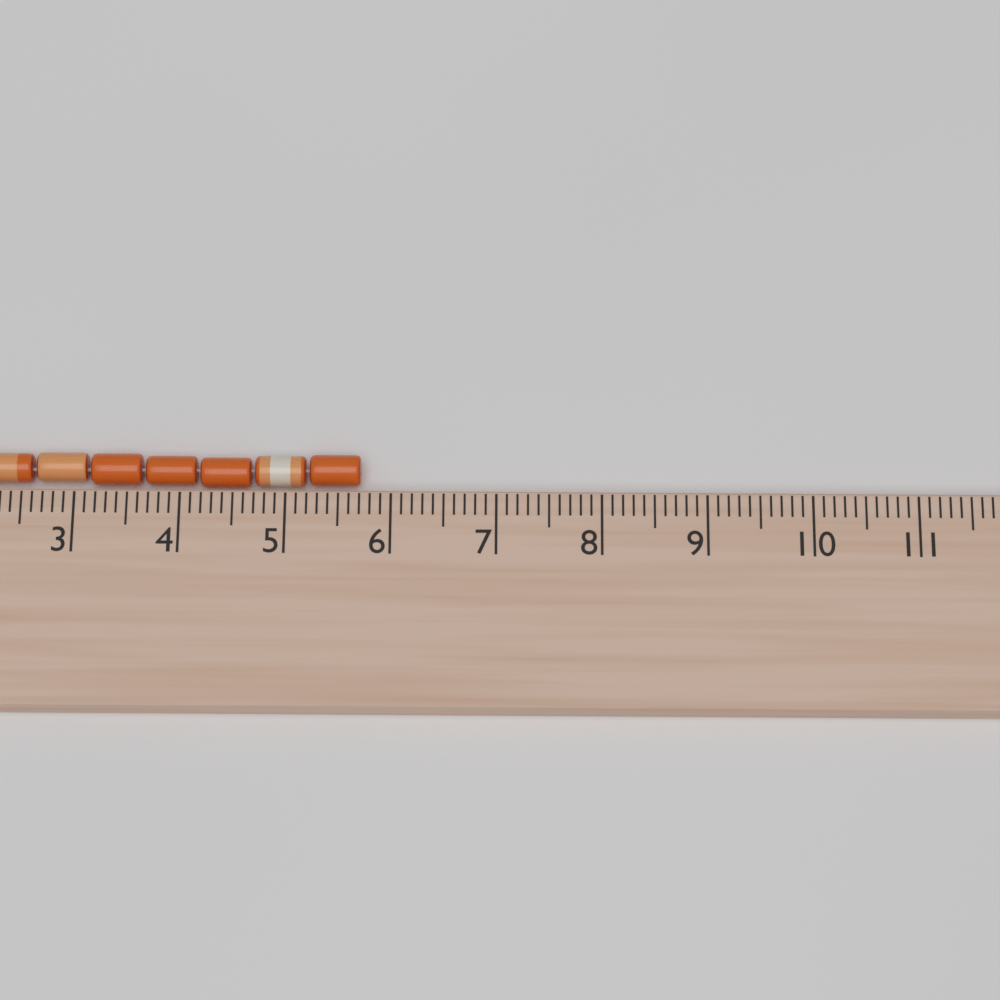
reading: 5.7 cm
